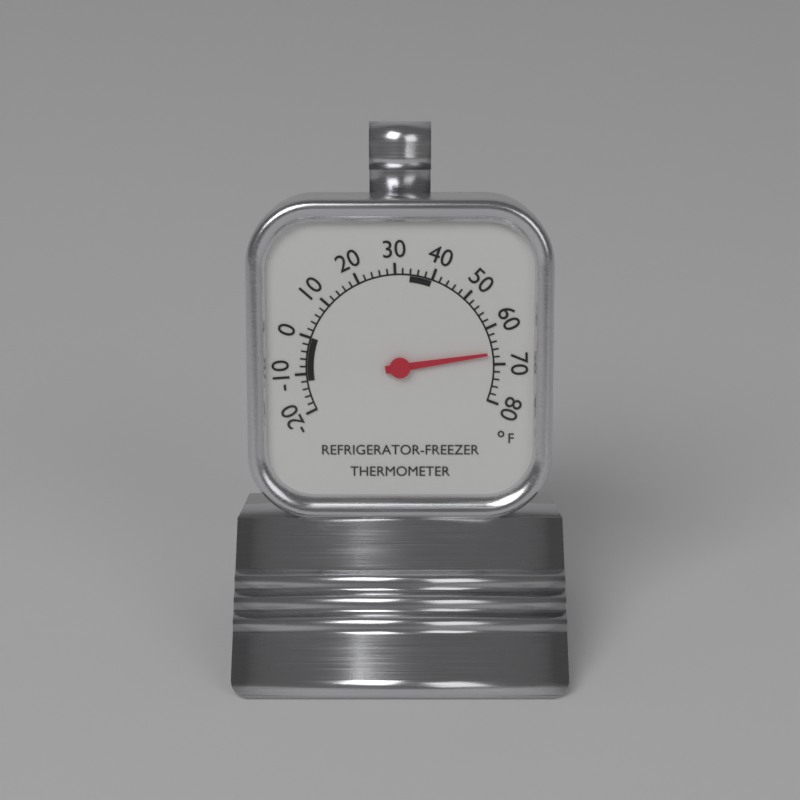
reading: 67 °F
